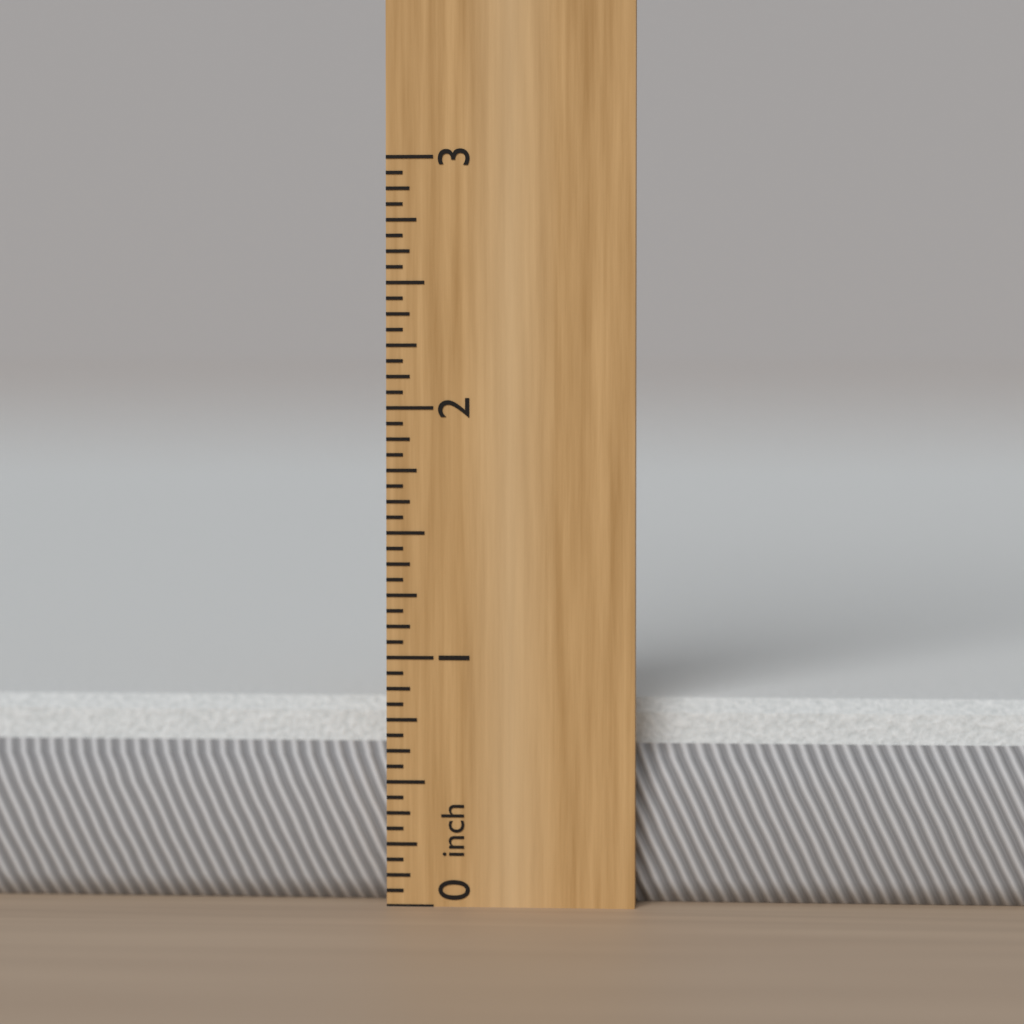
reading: 0.8125 inch
